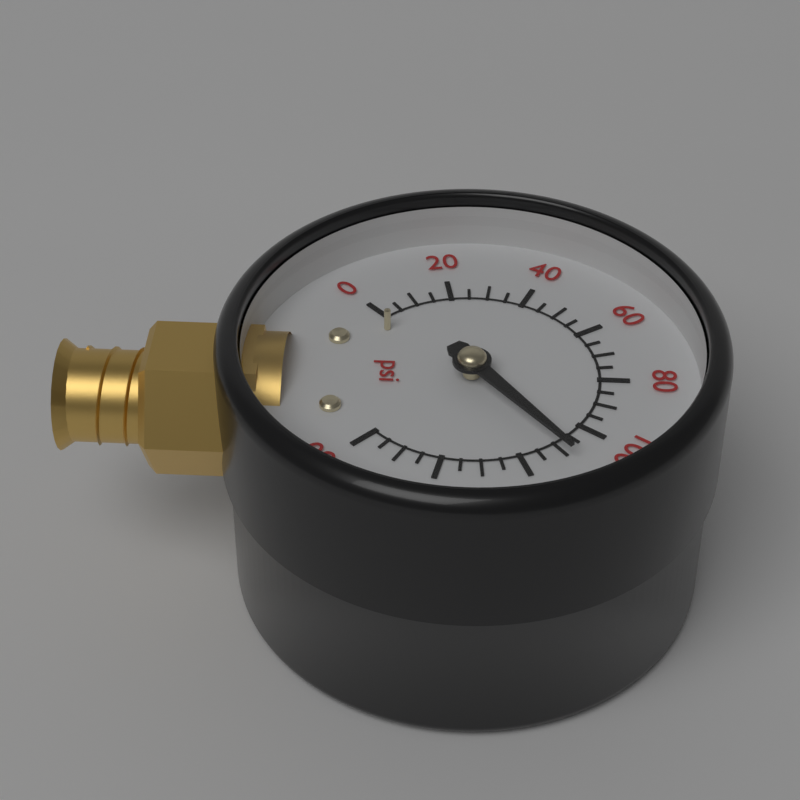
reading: 110 psi
